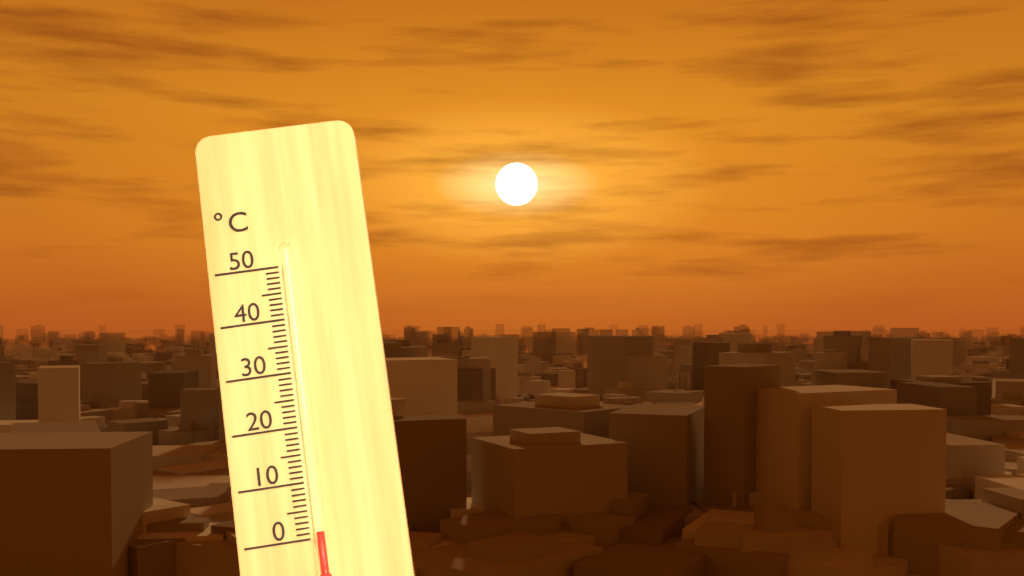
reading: 1 °C
